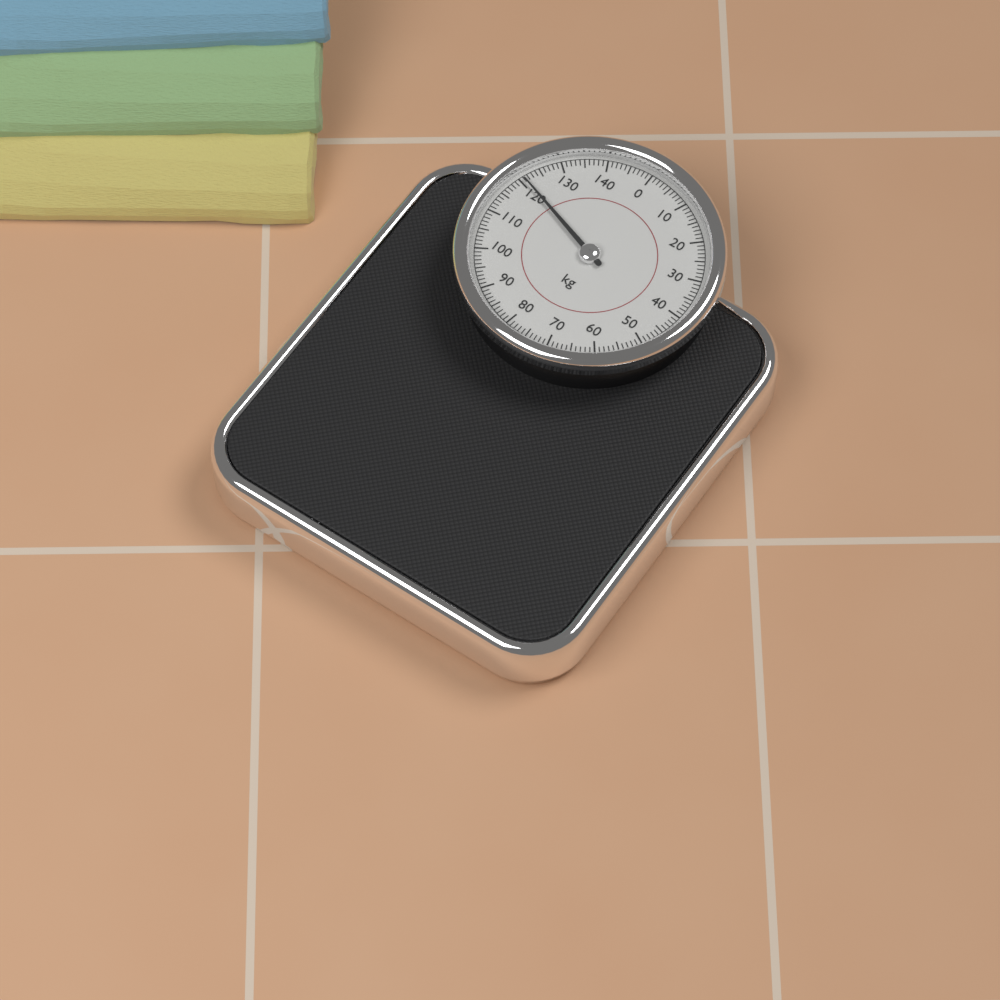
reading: 121 kg
